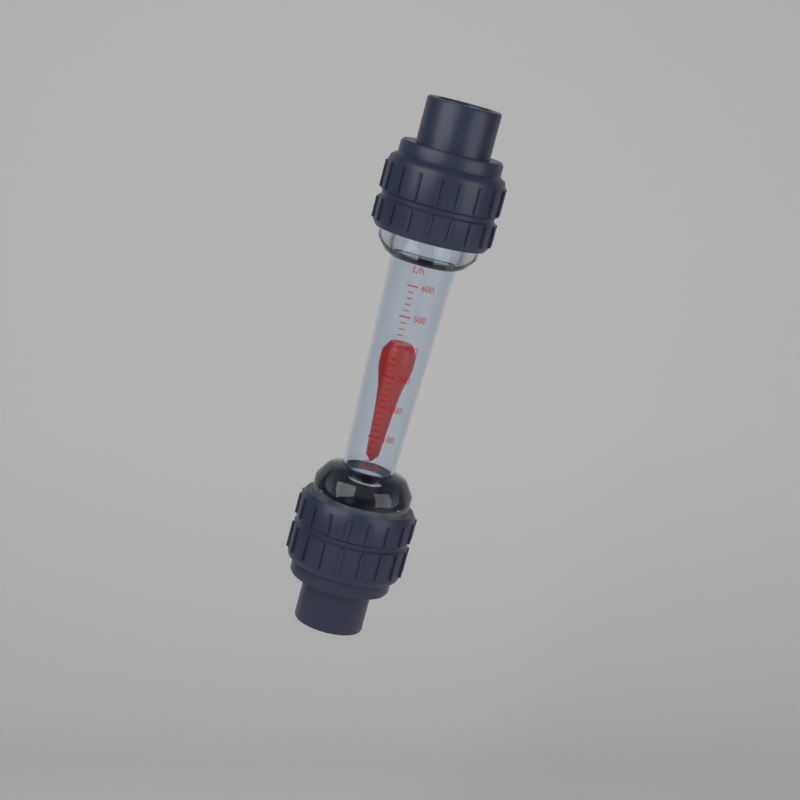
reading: 400 L/h
